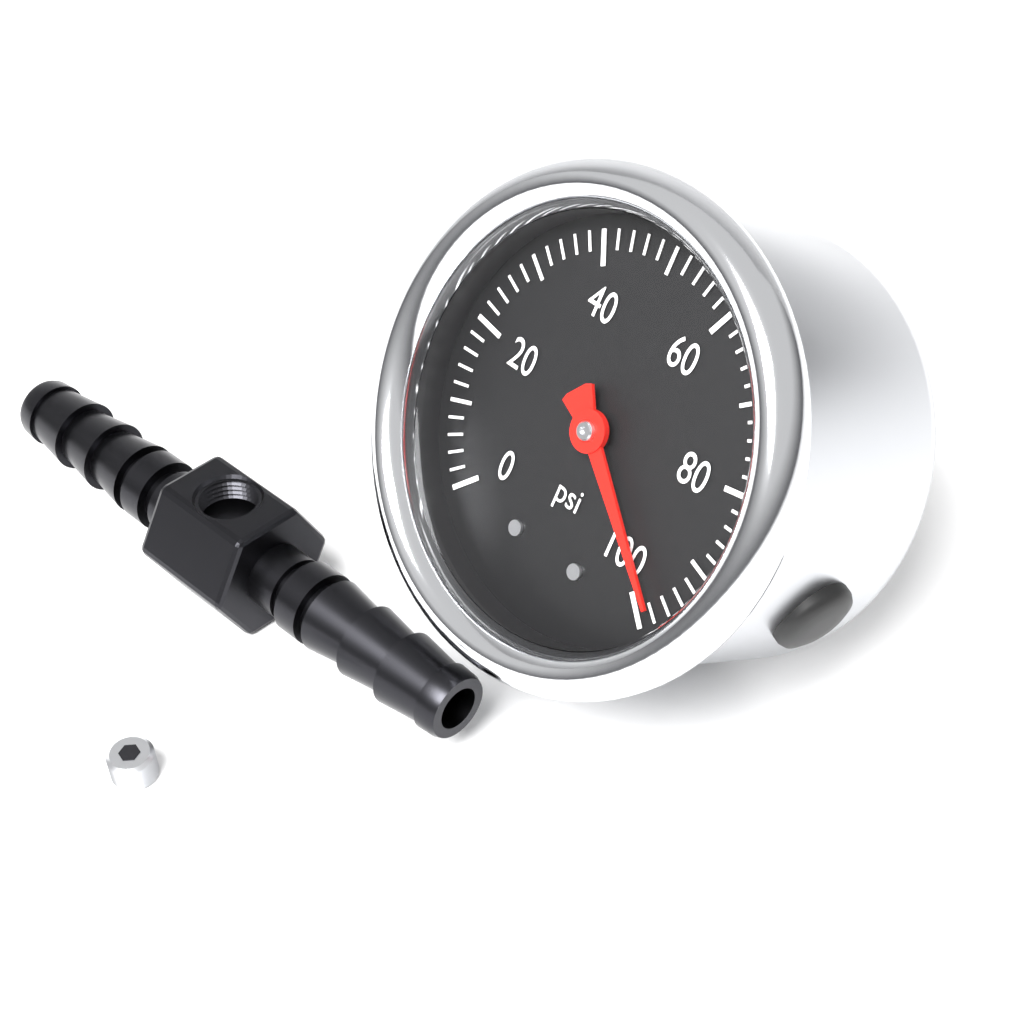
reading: 98 psi
